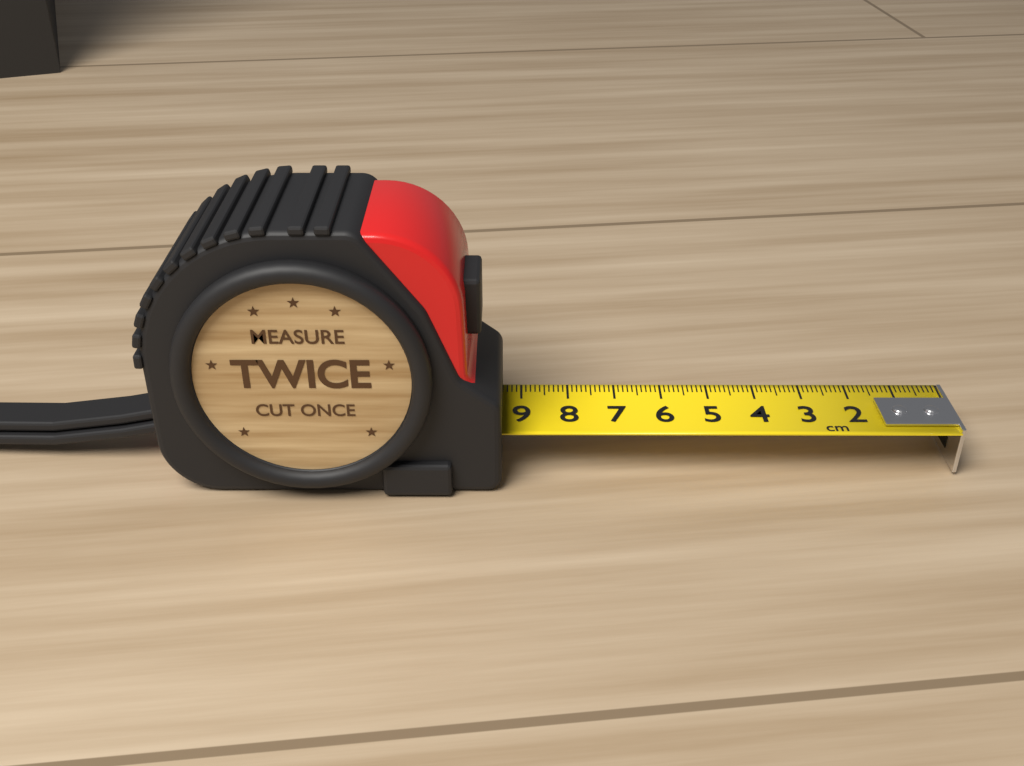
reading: 9.4 cm
